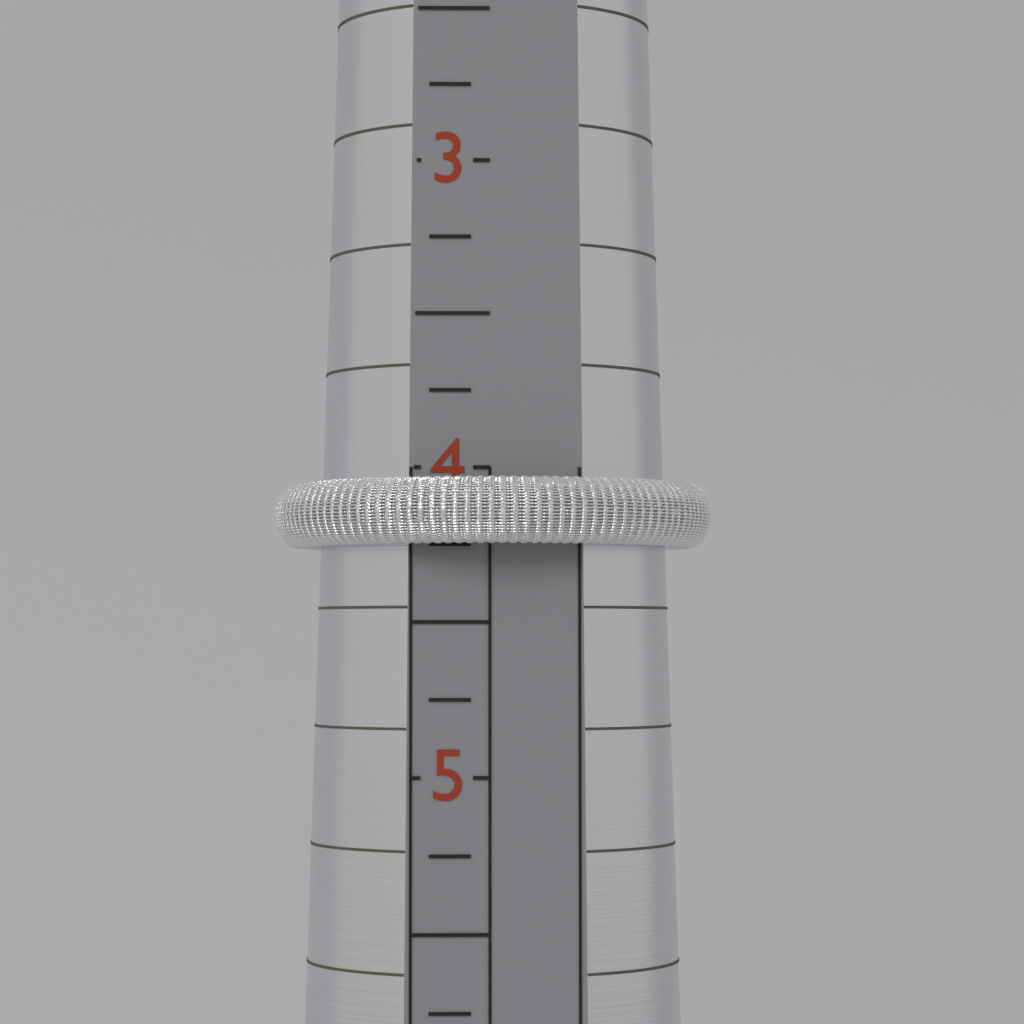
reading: 4.25 (no unit)
